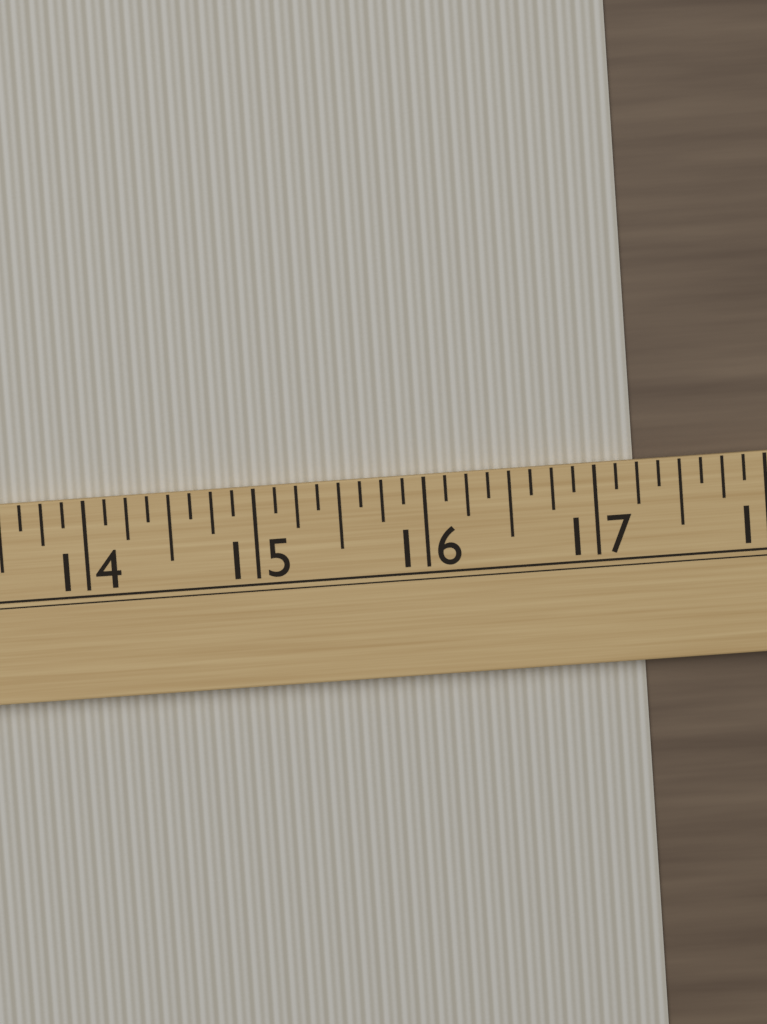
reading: 17.250 (no unit)
